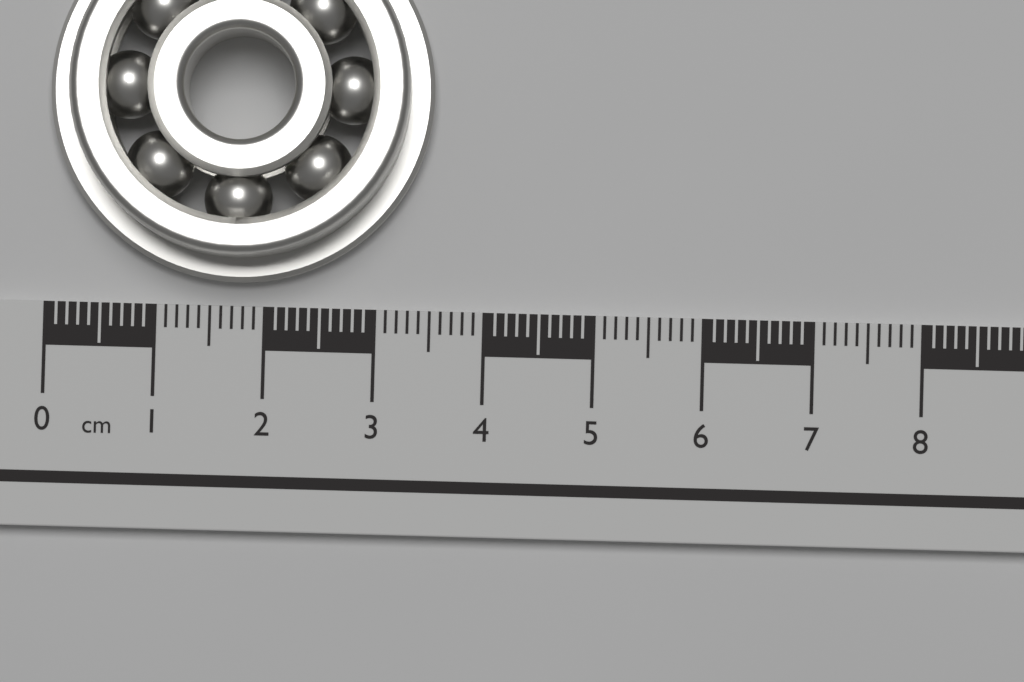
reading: 3.5 cm
